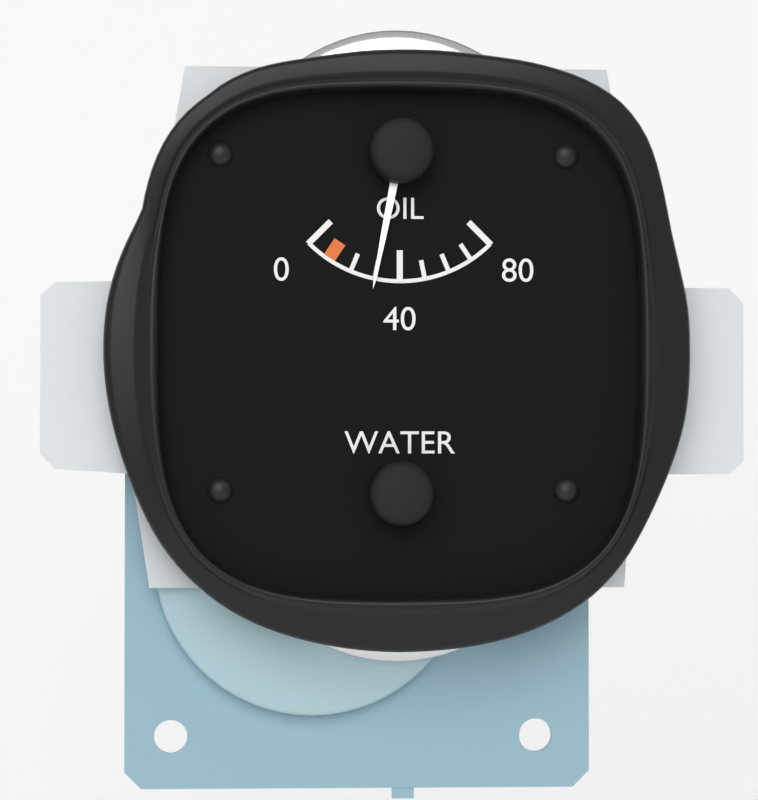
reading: 30 (no unit)
